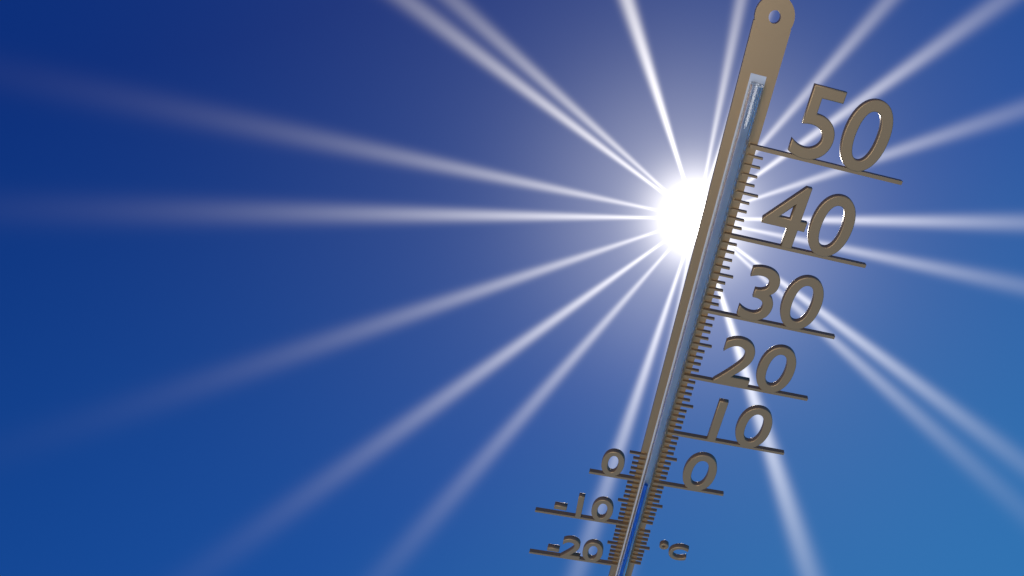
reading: 0 °C
